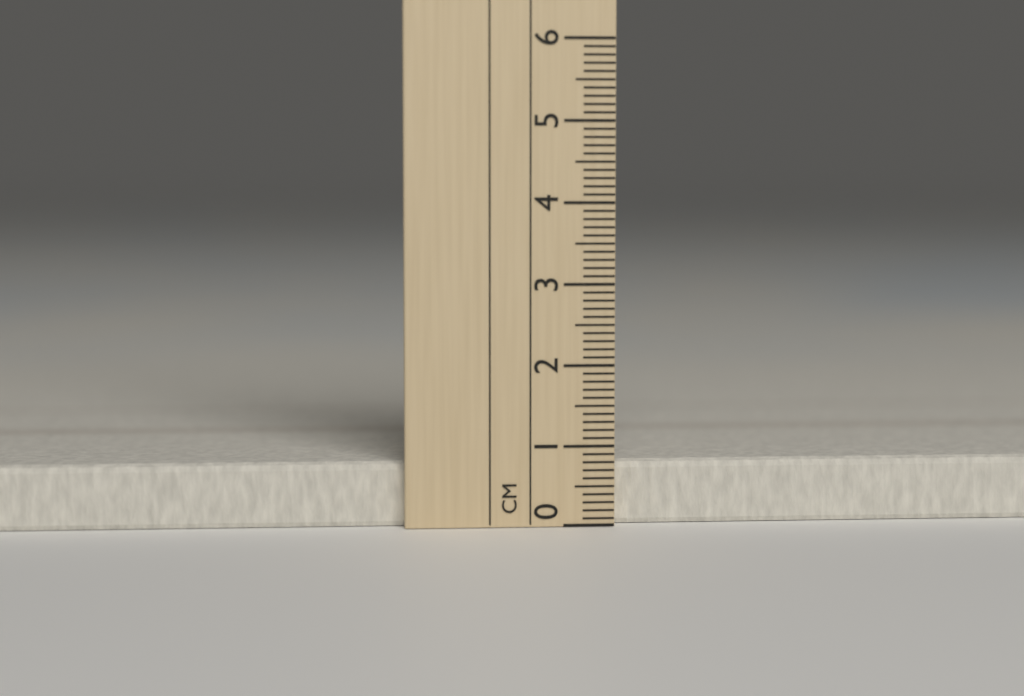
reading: 0.8 cm
